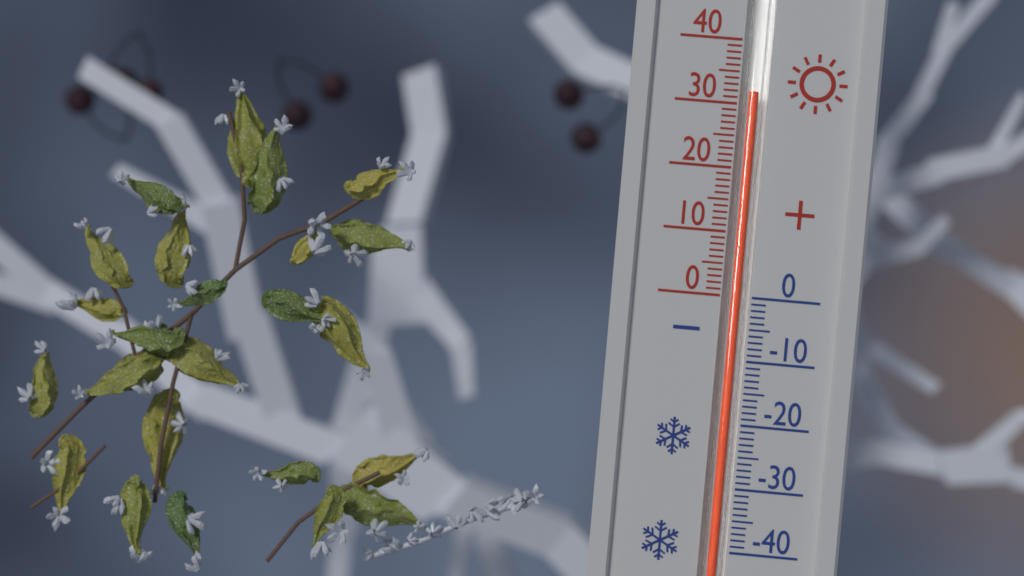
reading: 32 (no unit)
